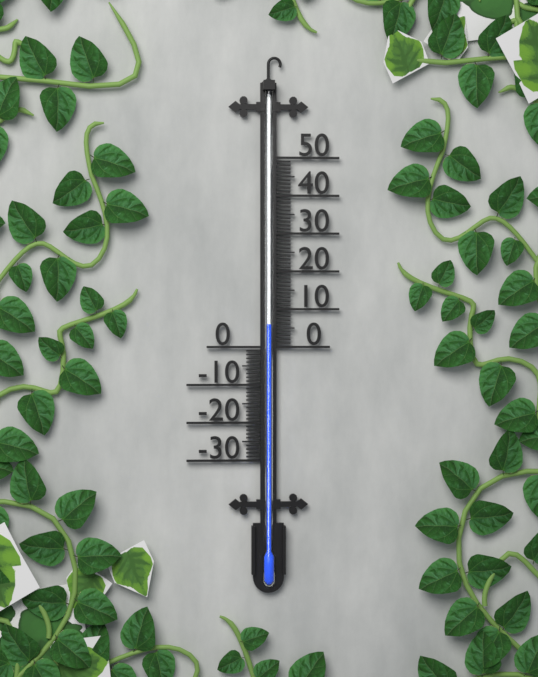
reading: 6 (no unit)
